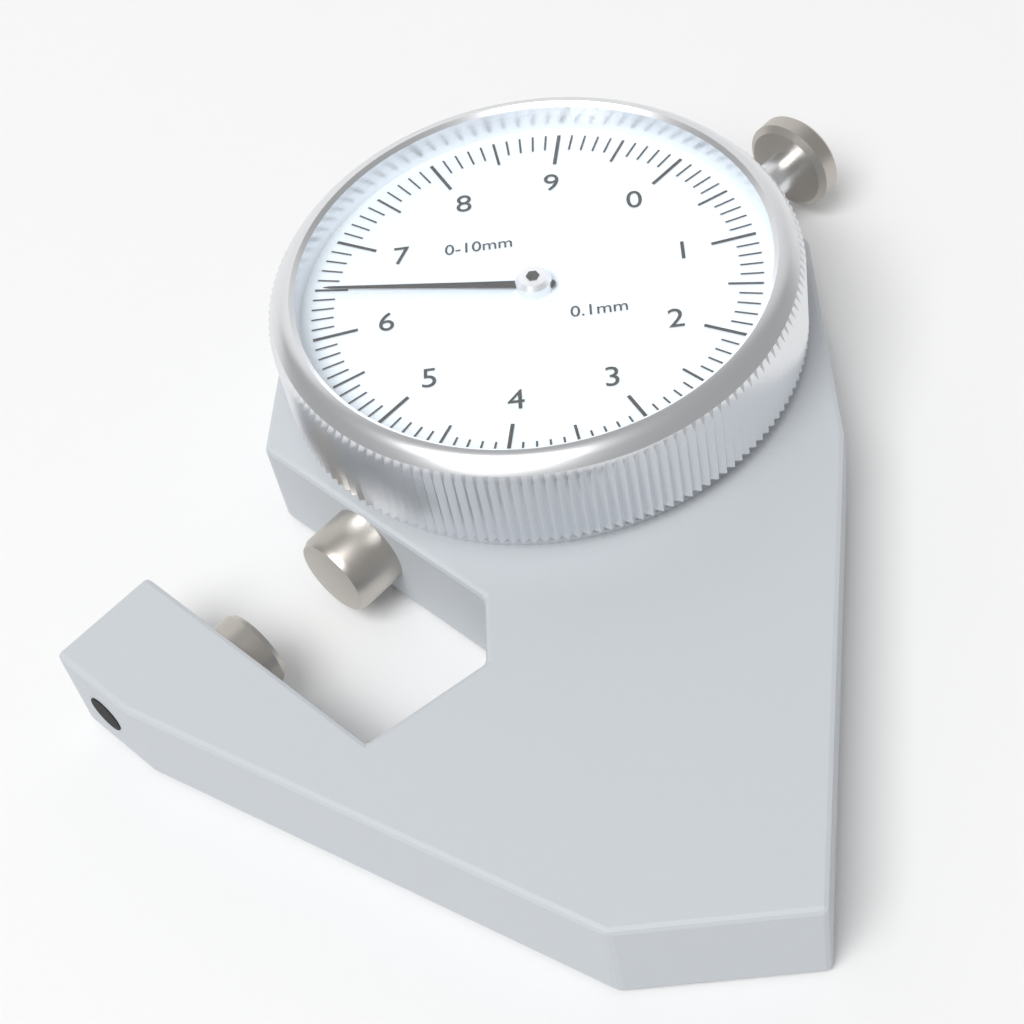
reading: 6.5 mm
